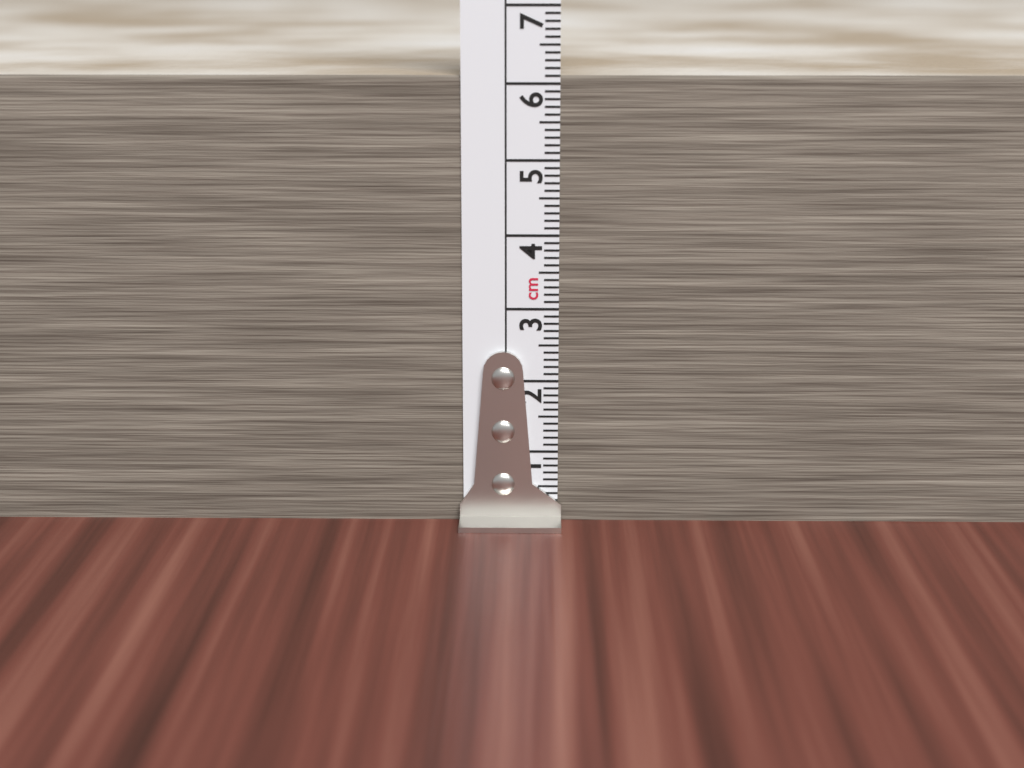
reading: 6.1 cm
